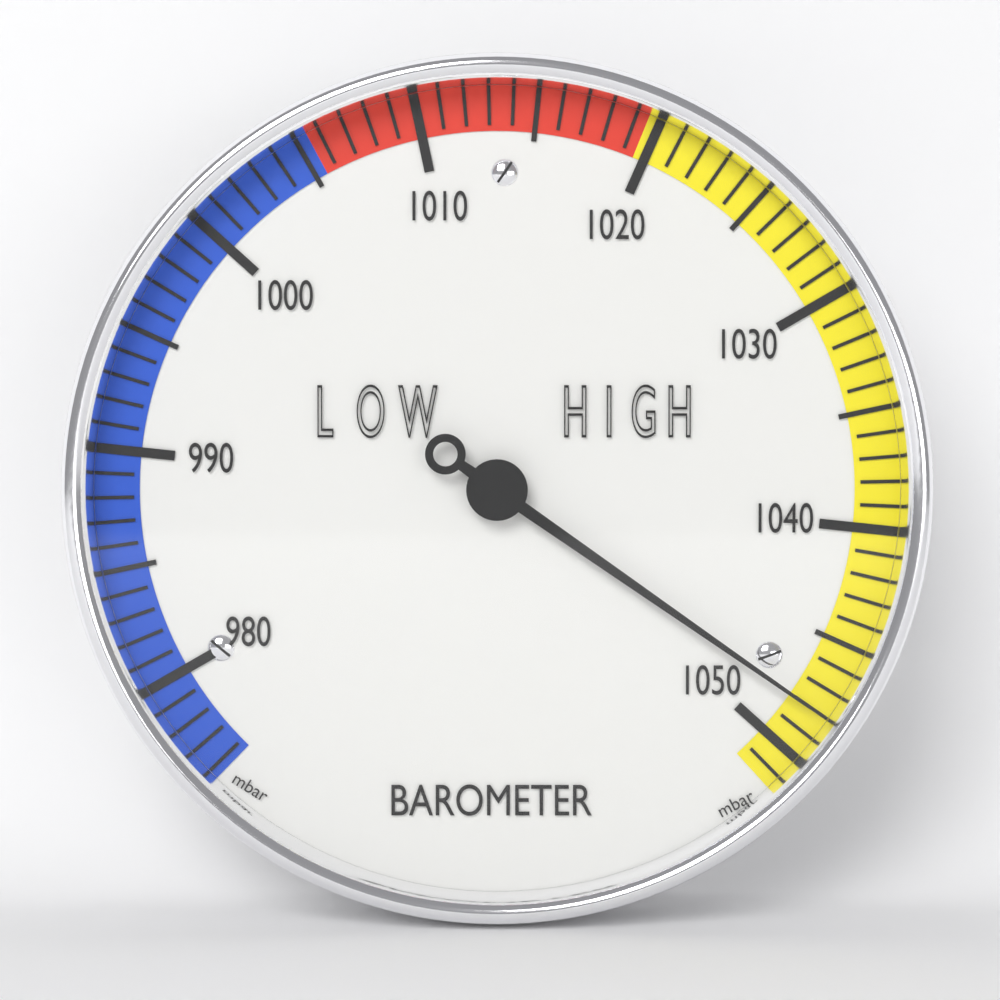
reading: 1048 mbar
